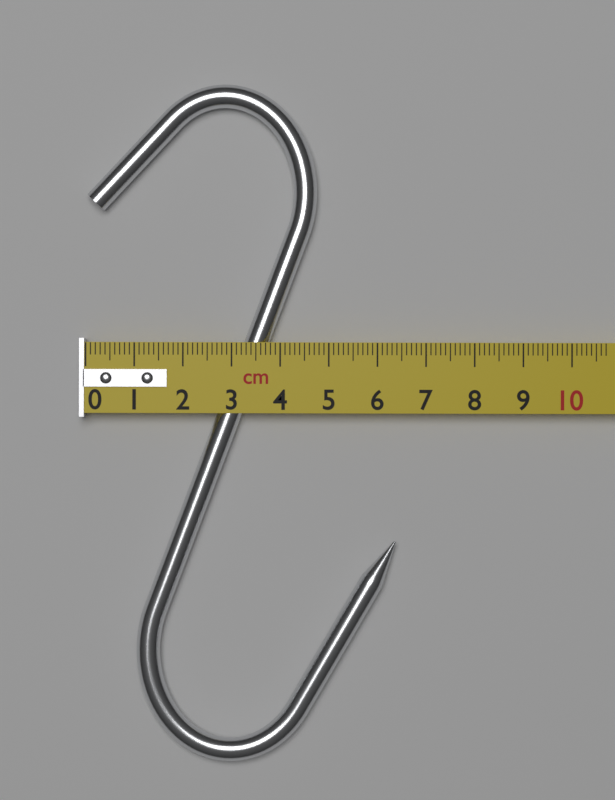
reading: 6.4 cm
